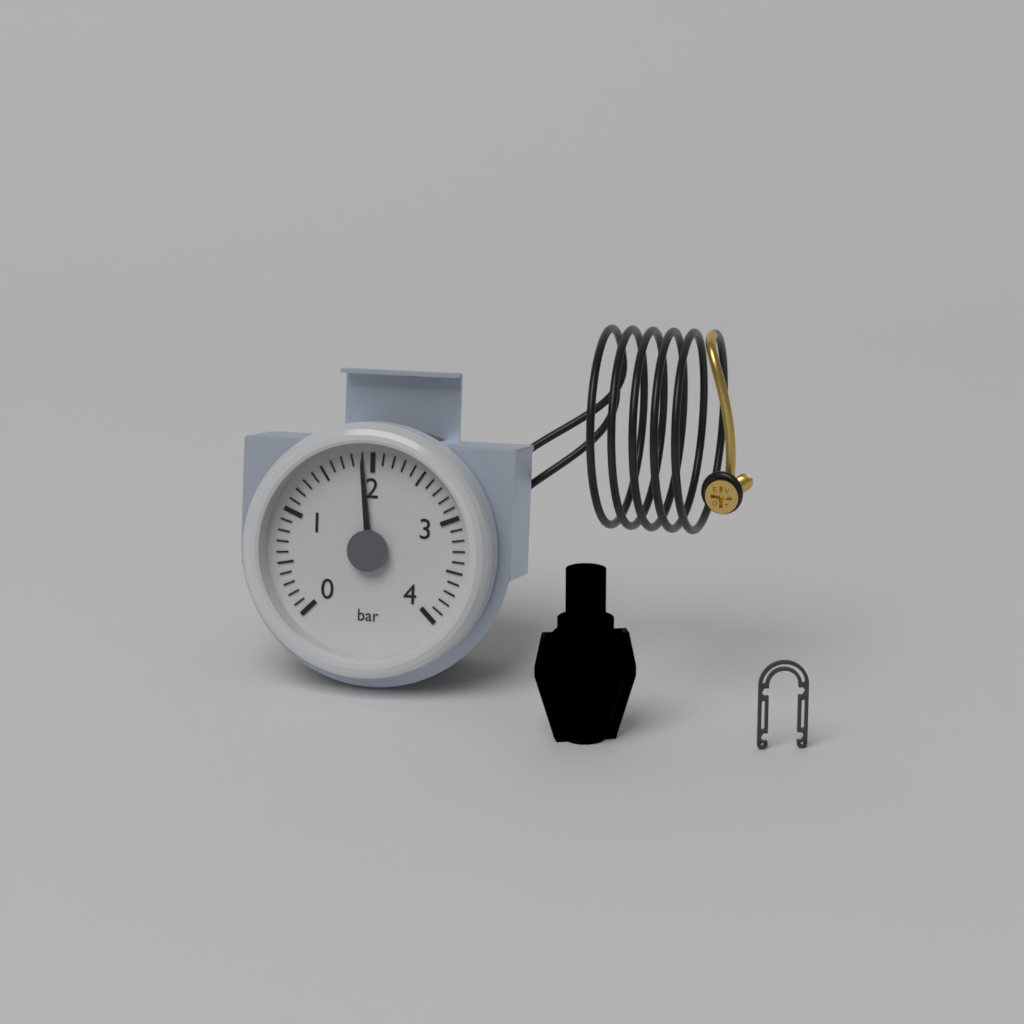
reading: 1.9 bar
